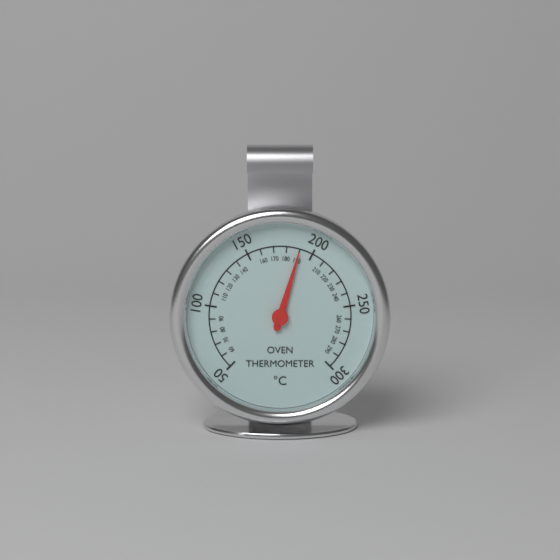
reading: 190 °C
